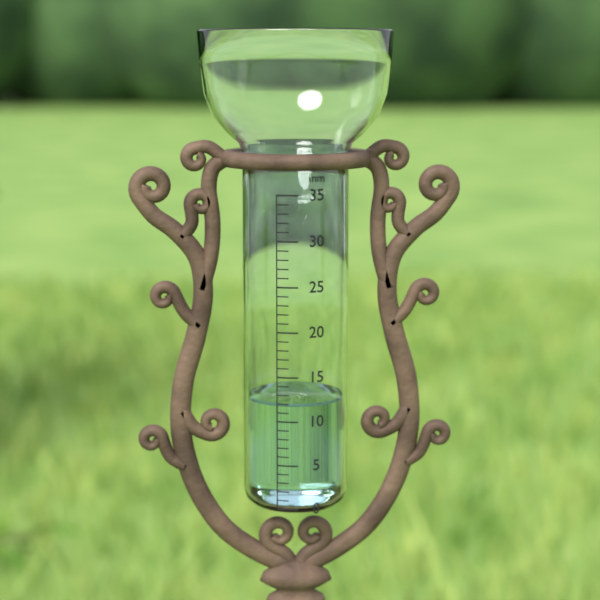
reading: 12 mm
